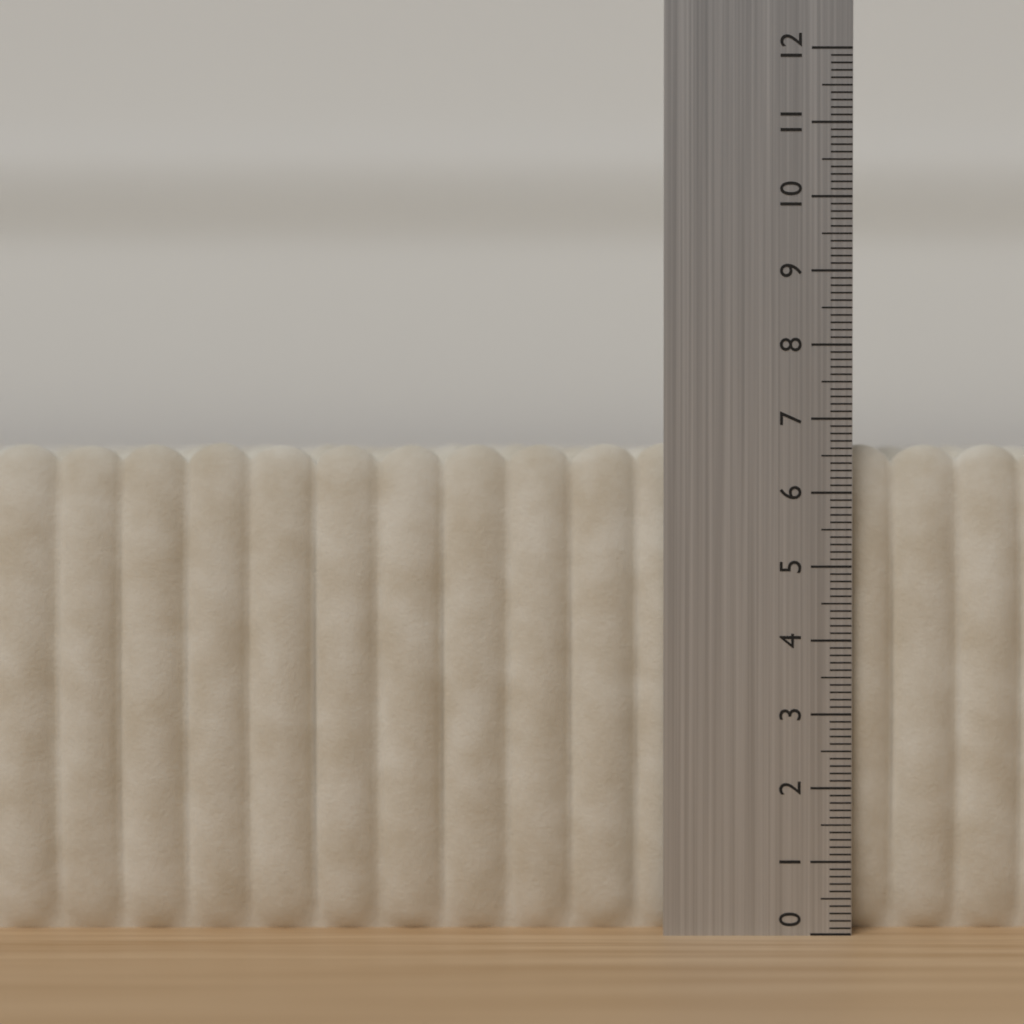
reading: 6.7 (no unit)
